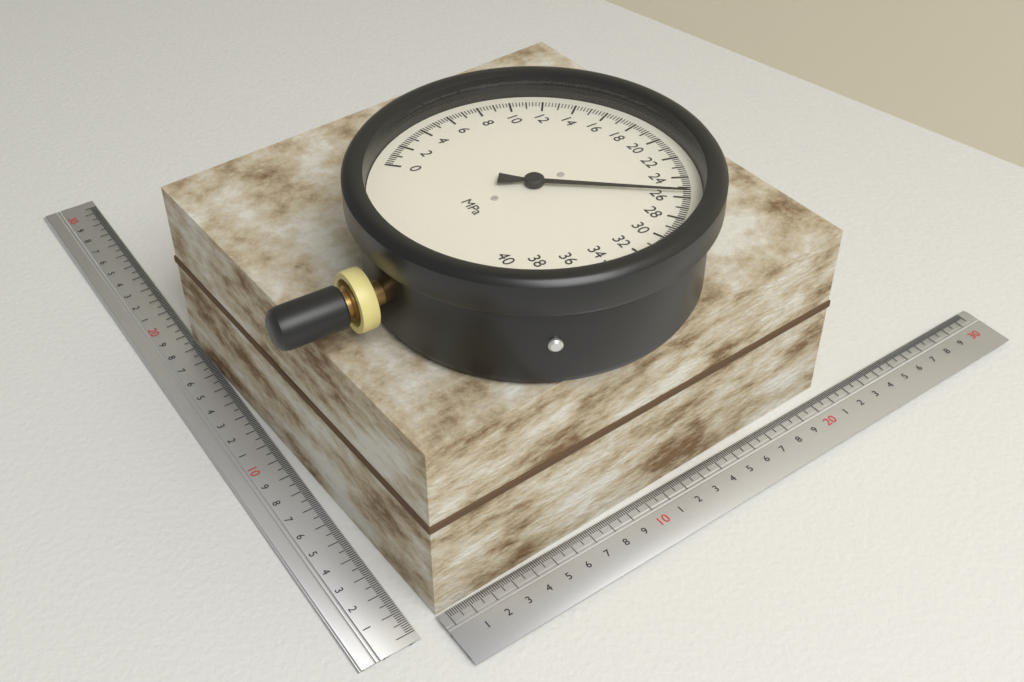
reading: 25.6 MPa
